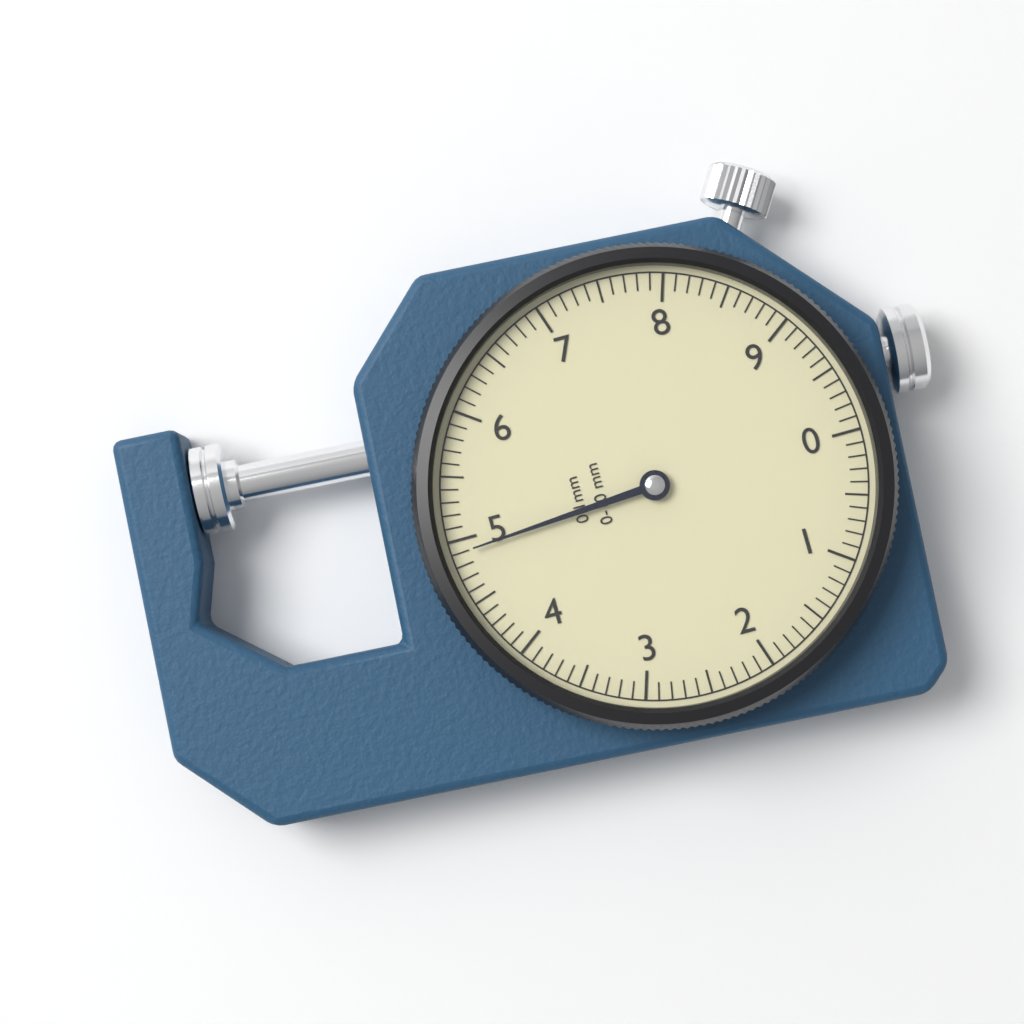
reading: 4.9 mm
